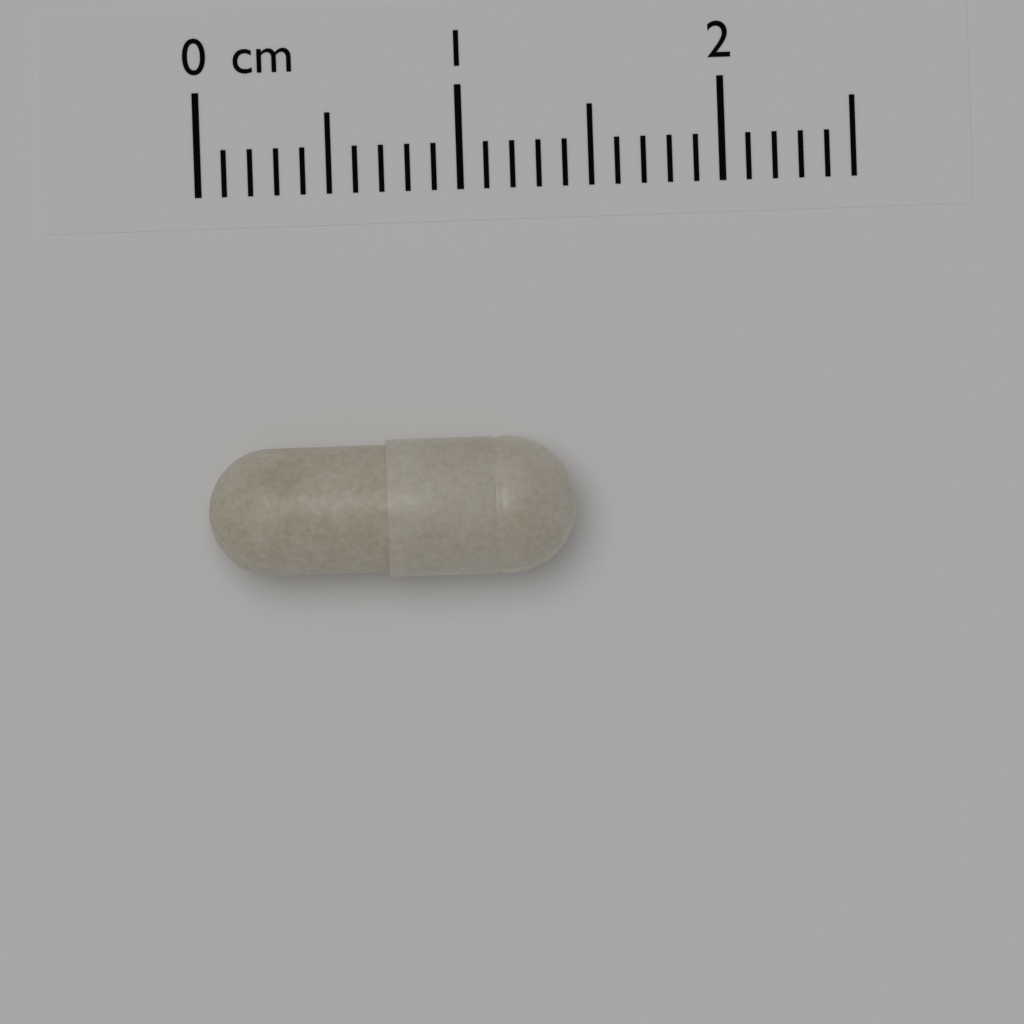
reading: 1.4 cm
